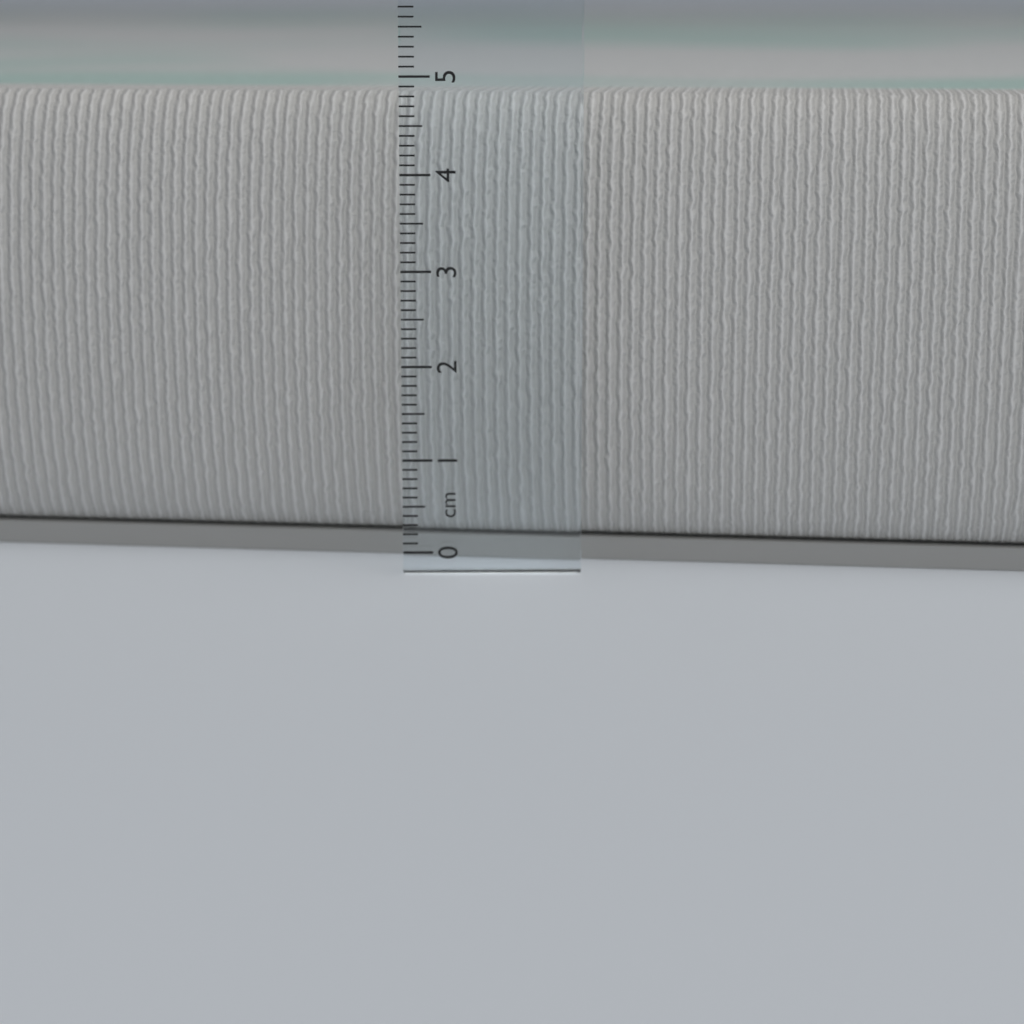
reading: 4.8 cm
